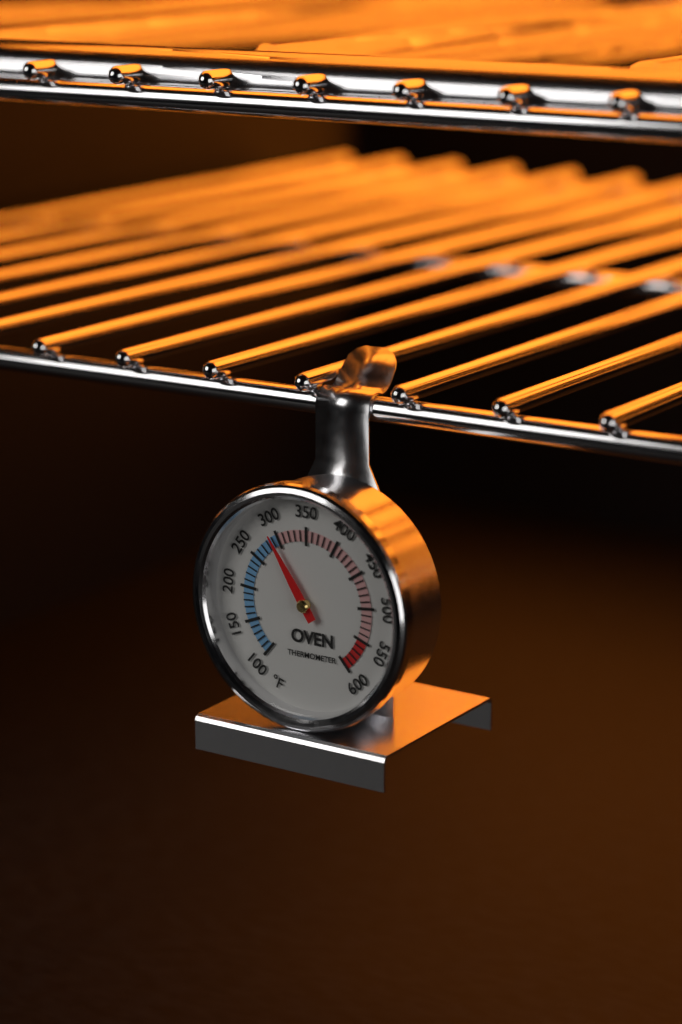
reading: 290 °F
